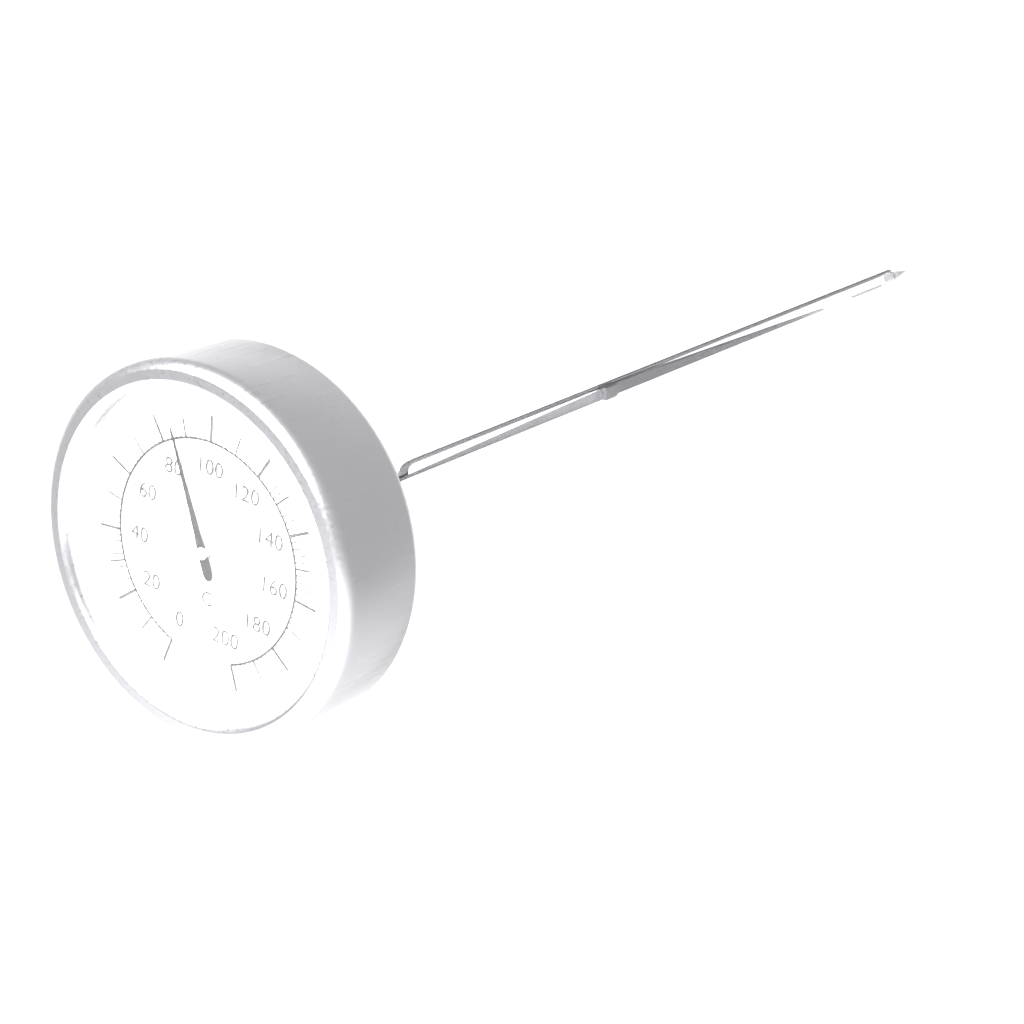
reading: 86 °C
